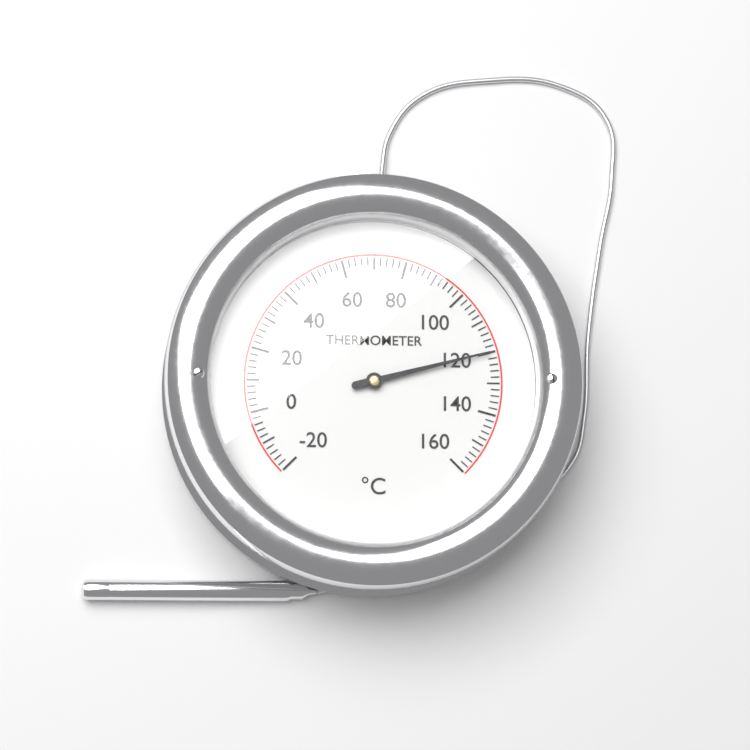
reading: 120 °C
